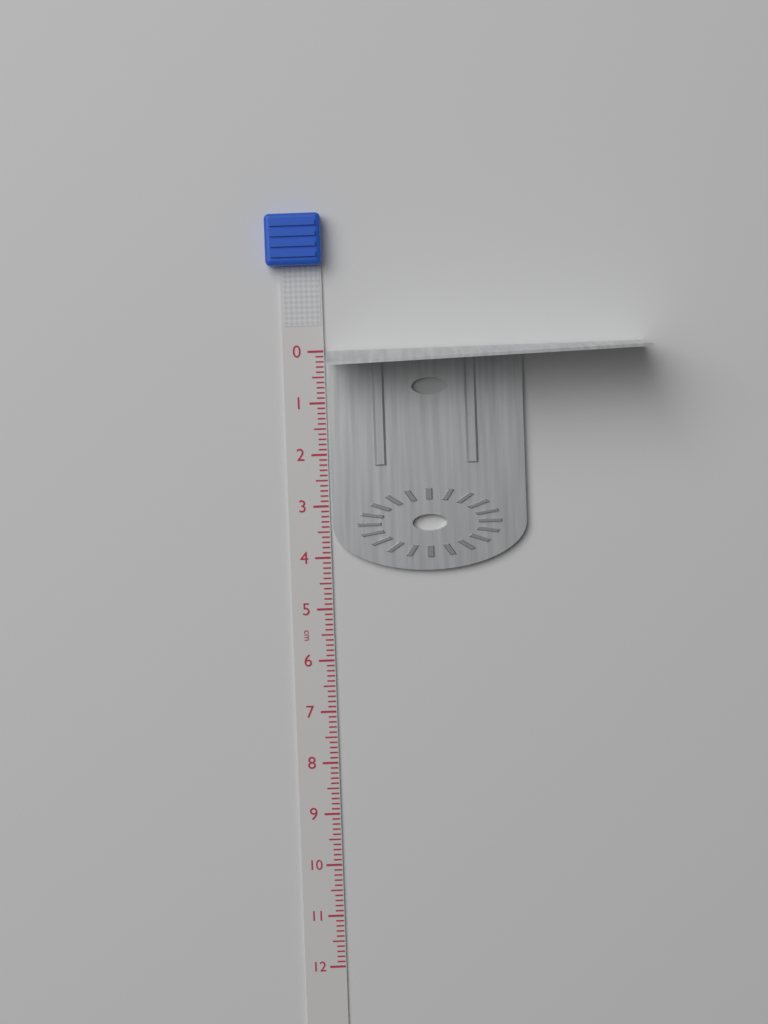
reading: 4.3 cm
